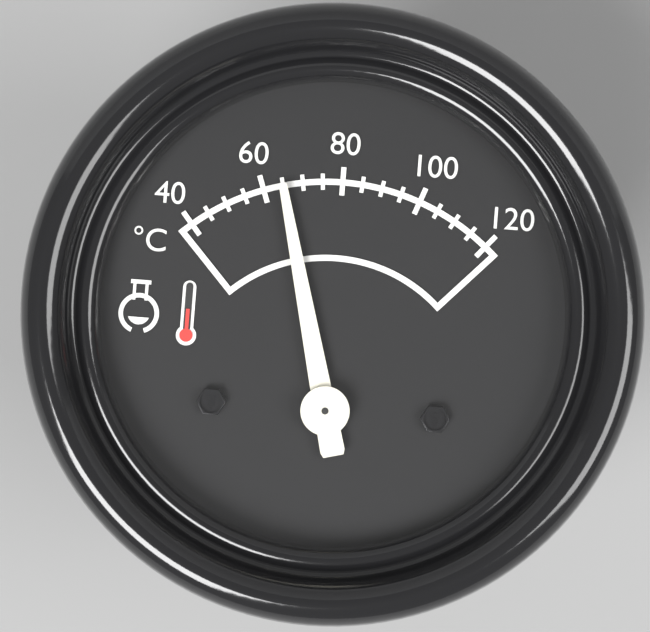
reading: 65 °C
